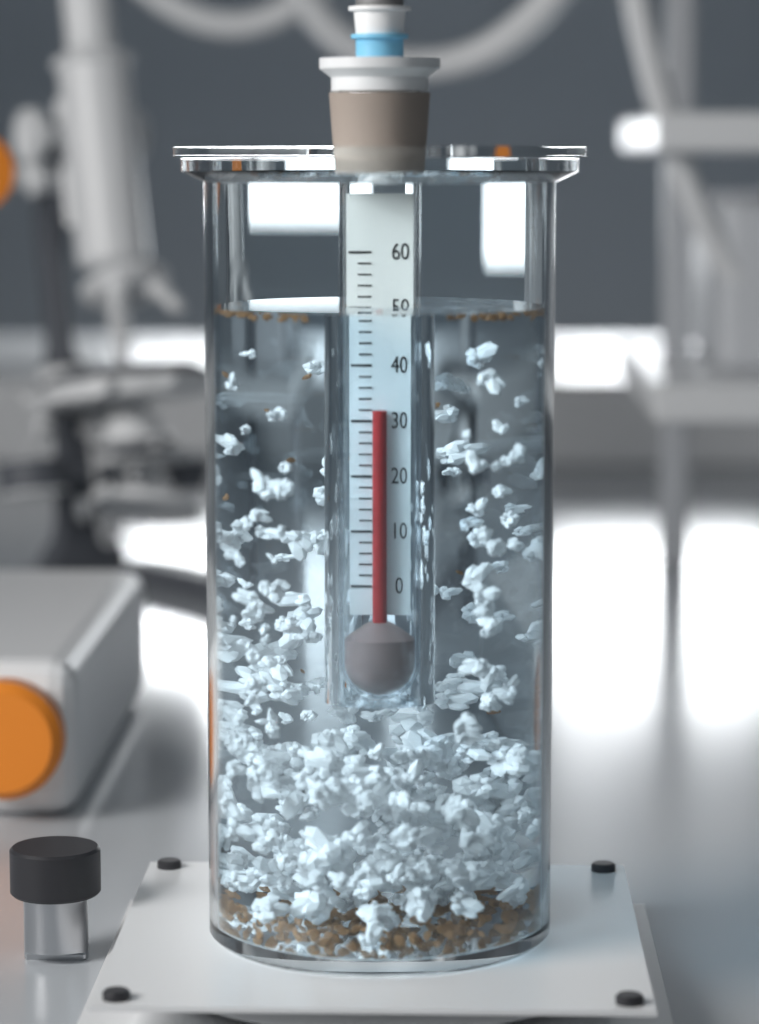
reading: 32 (no unit)
